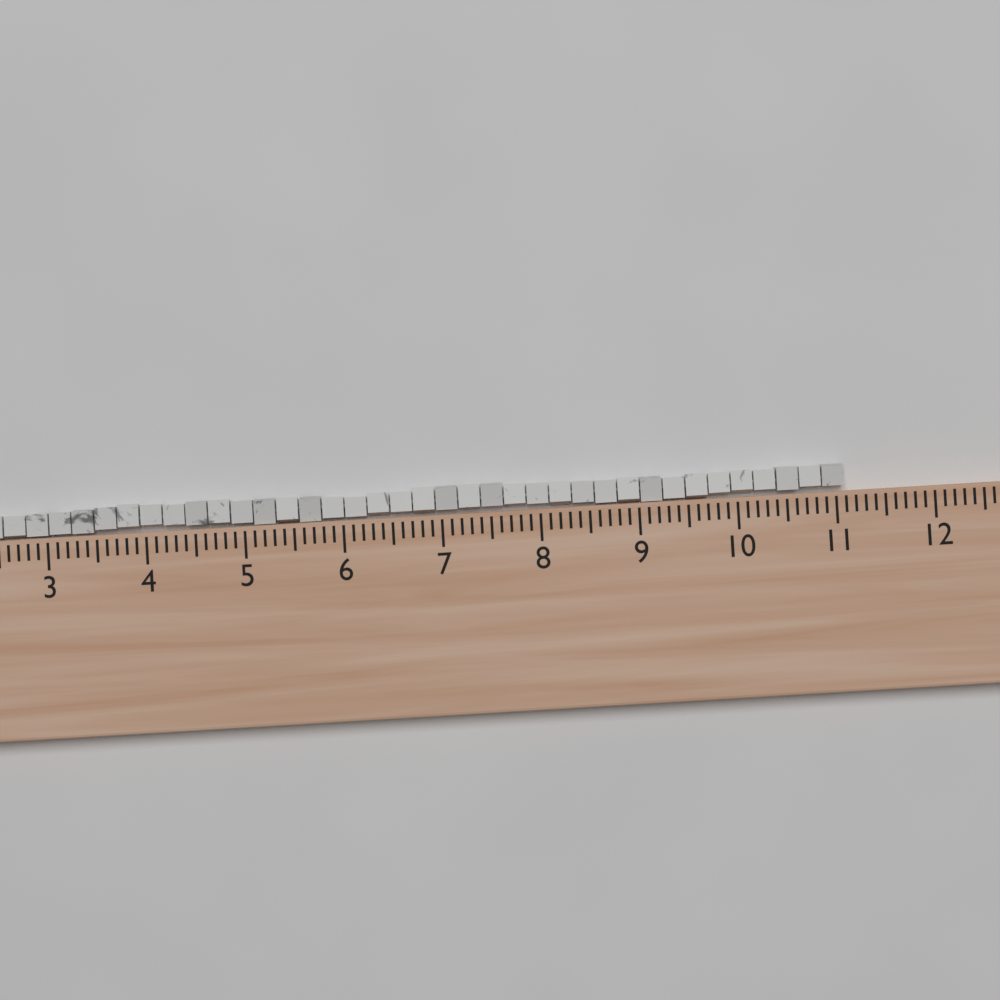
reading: 11.1 (no unit)
